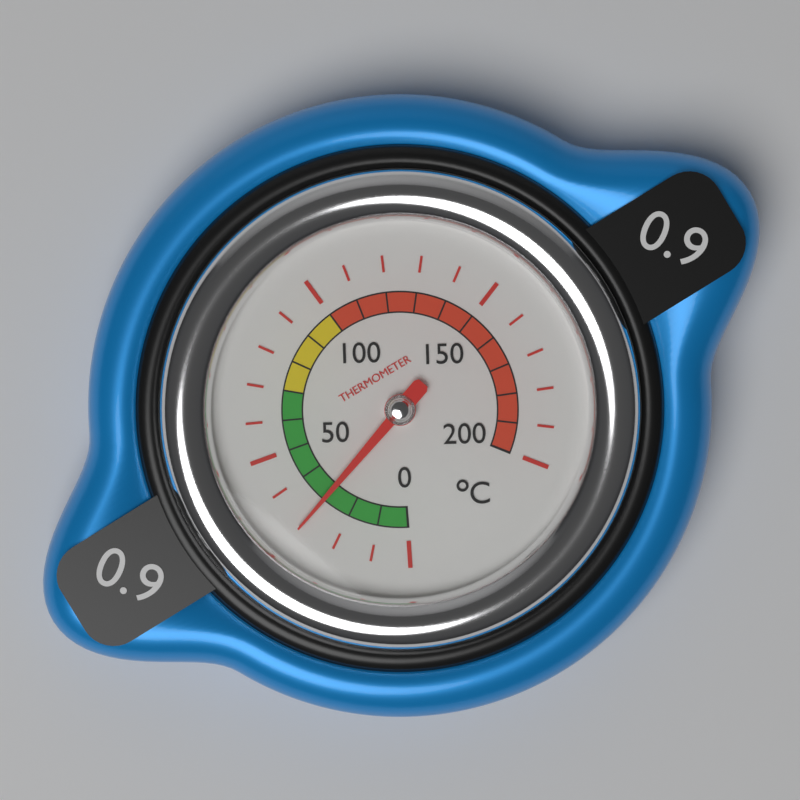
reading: 30 °C
